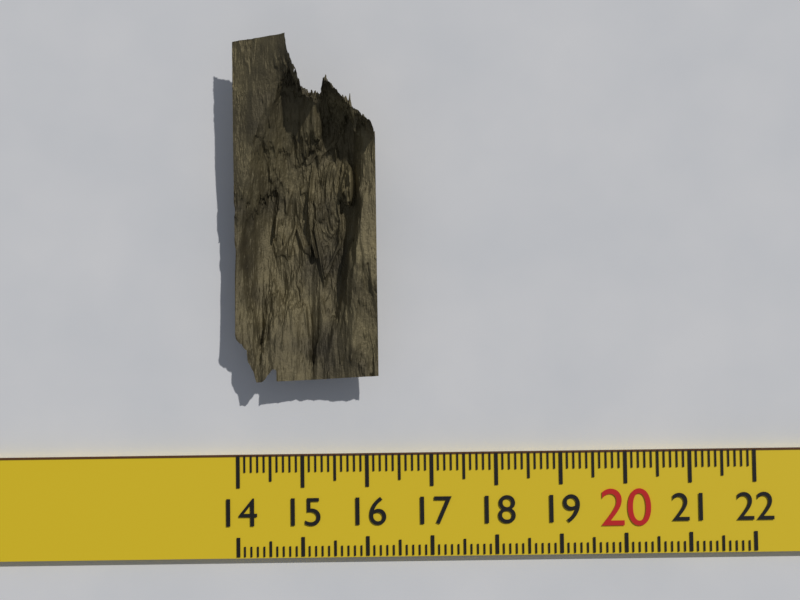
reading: 16.2 (no unit)
